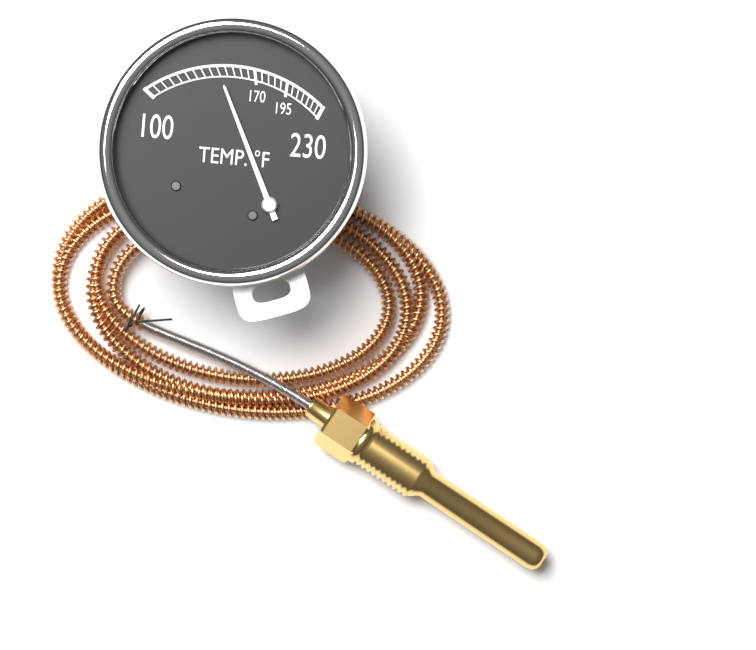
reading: 145 °F
